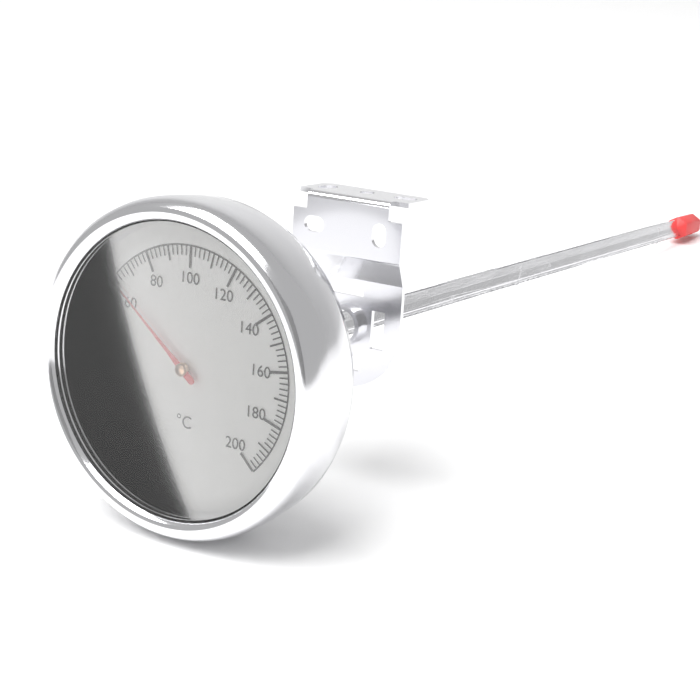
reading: 62 °C
